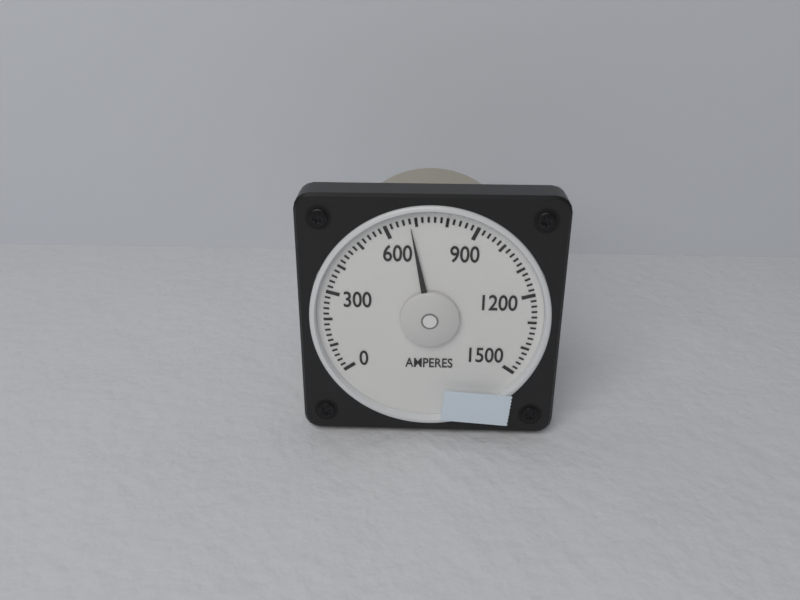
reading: 680 A
